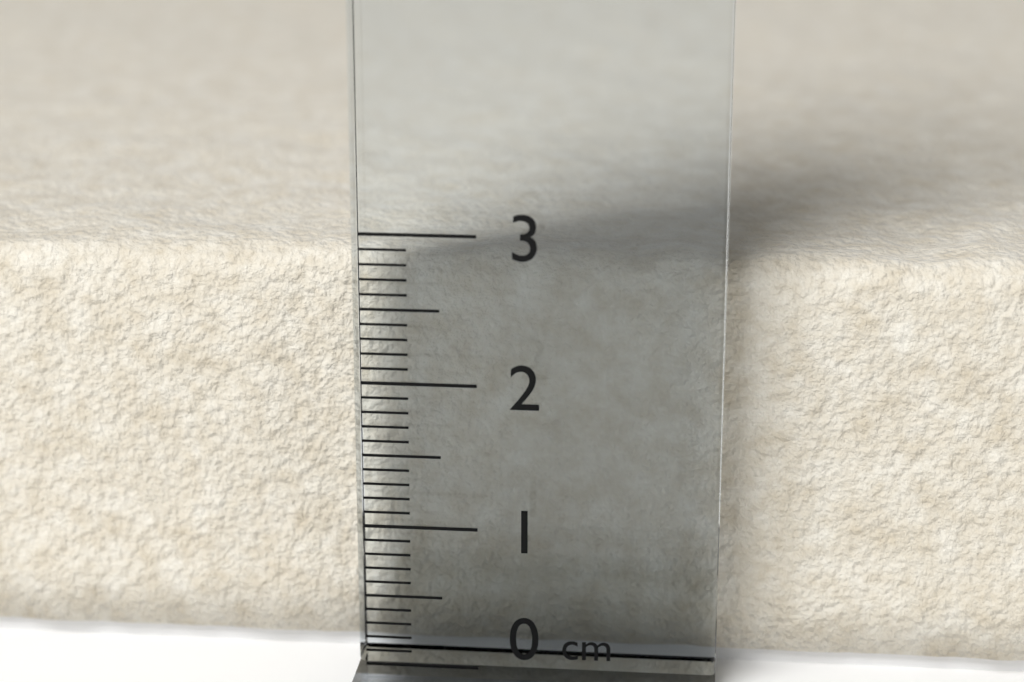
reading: 2.8 cm
